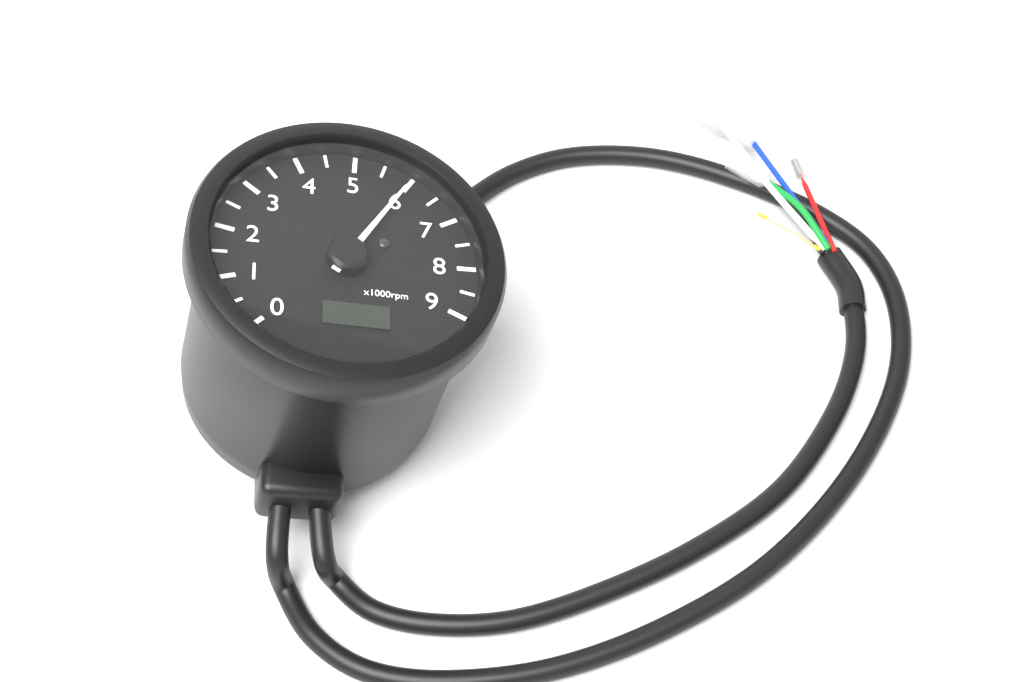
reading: 6000 rpm
